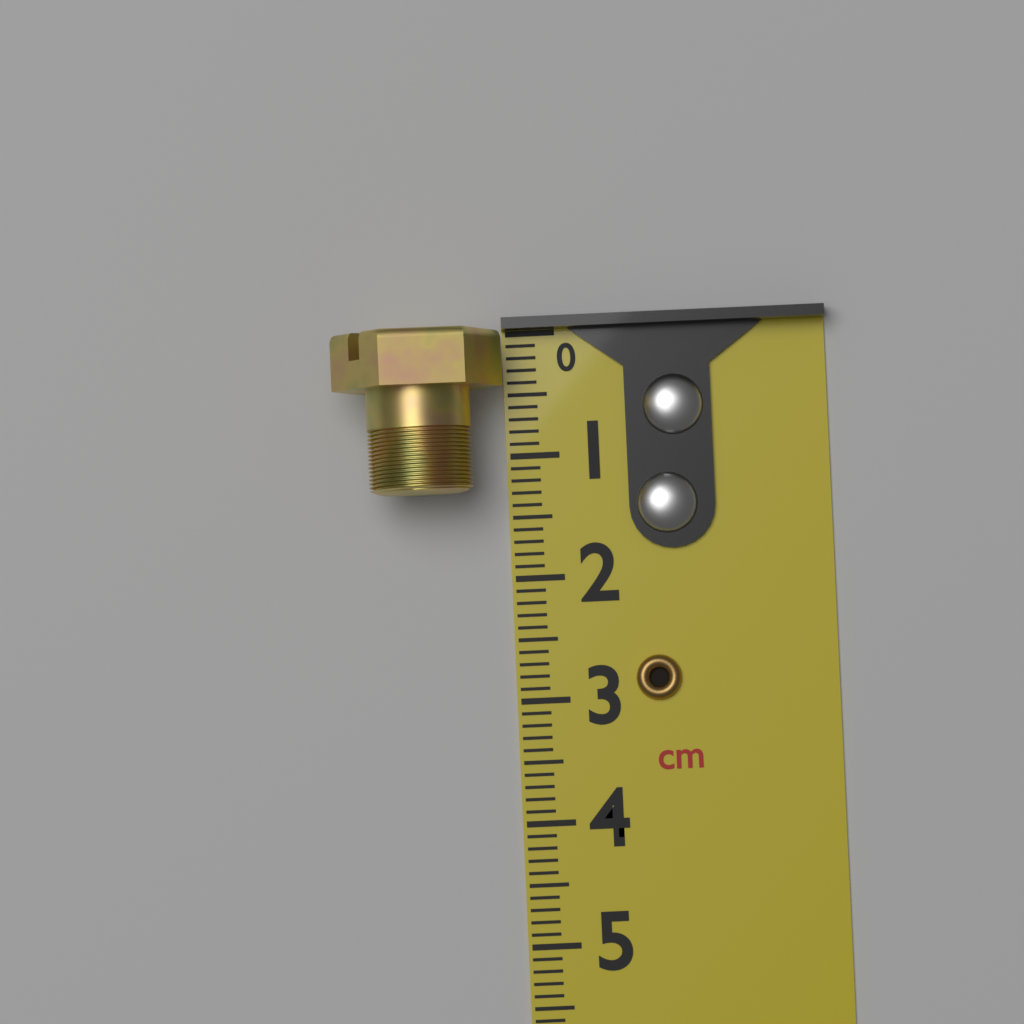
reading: 1.3 cm
